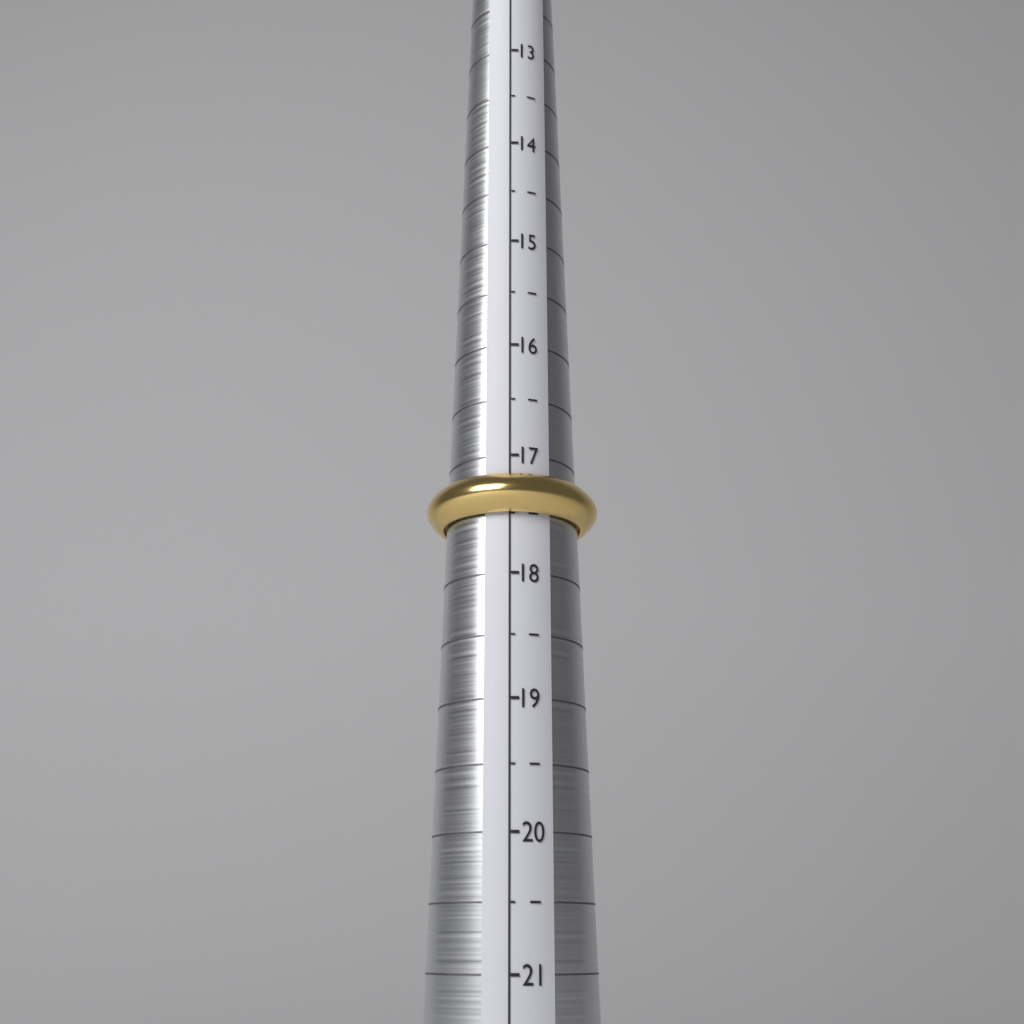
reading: 17.5 (no unit)
